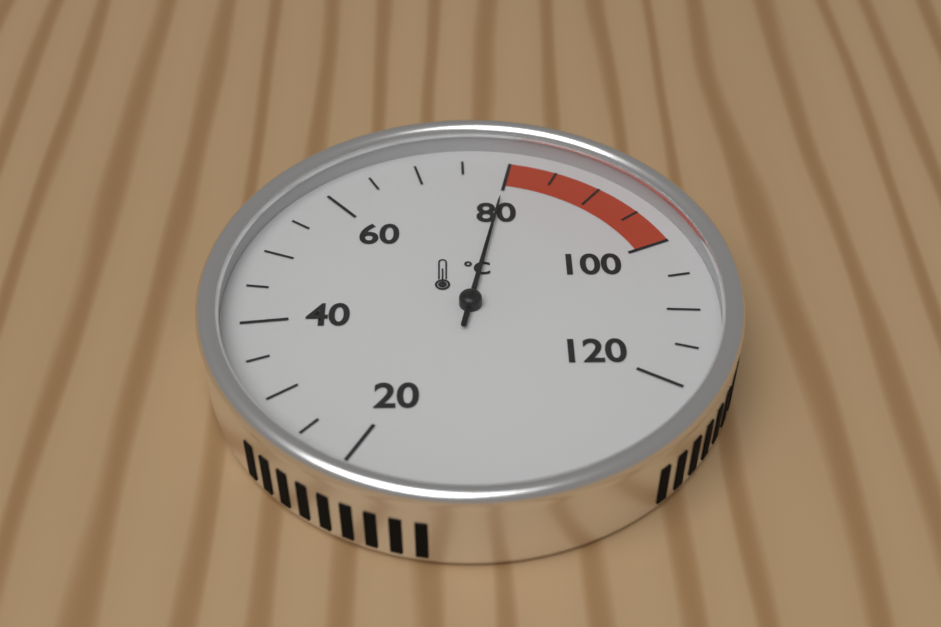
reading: 80 °C
